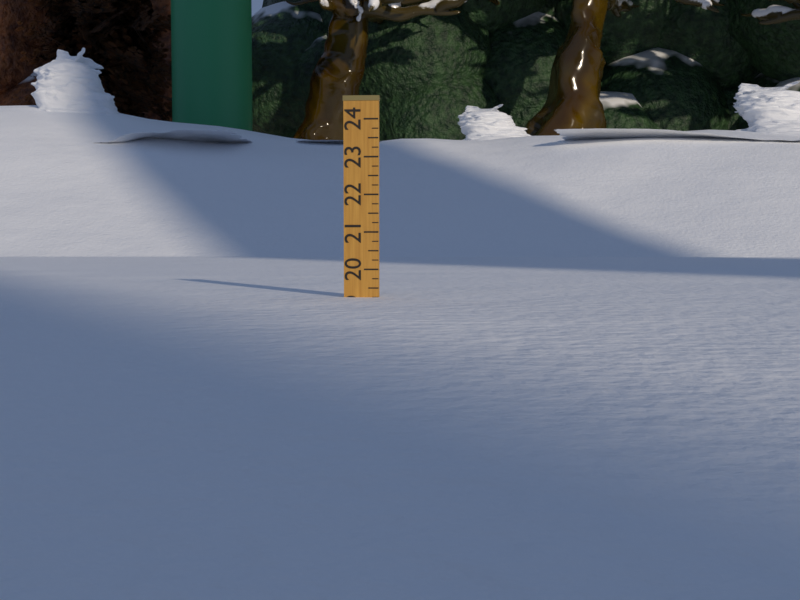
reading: 19.25 (no unit)
